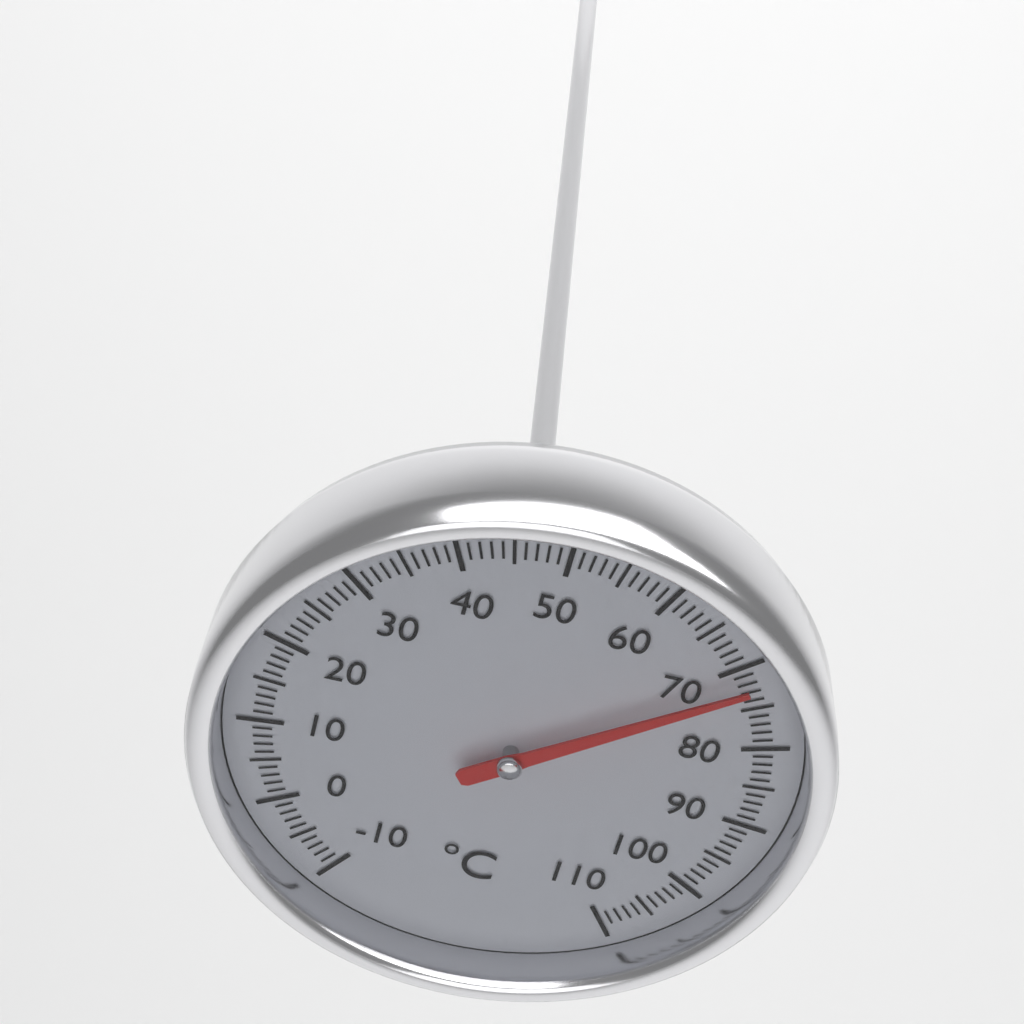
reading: 72 °C
